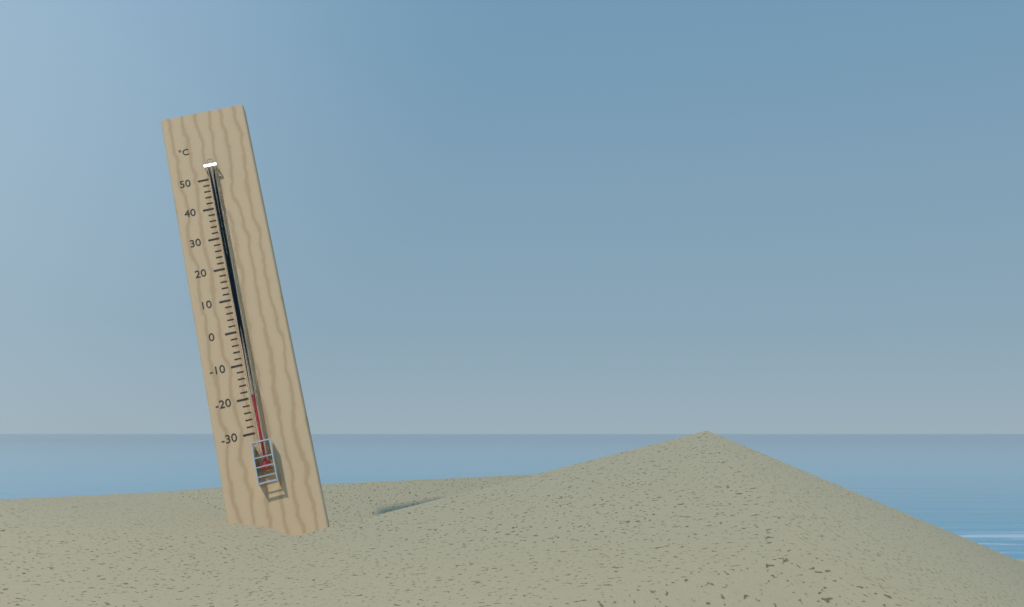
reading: -20 °C
